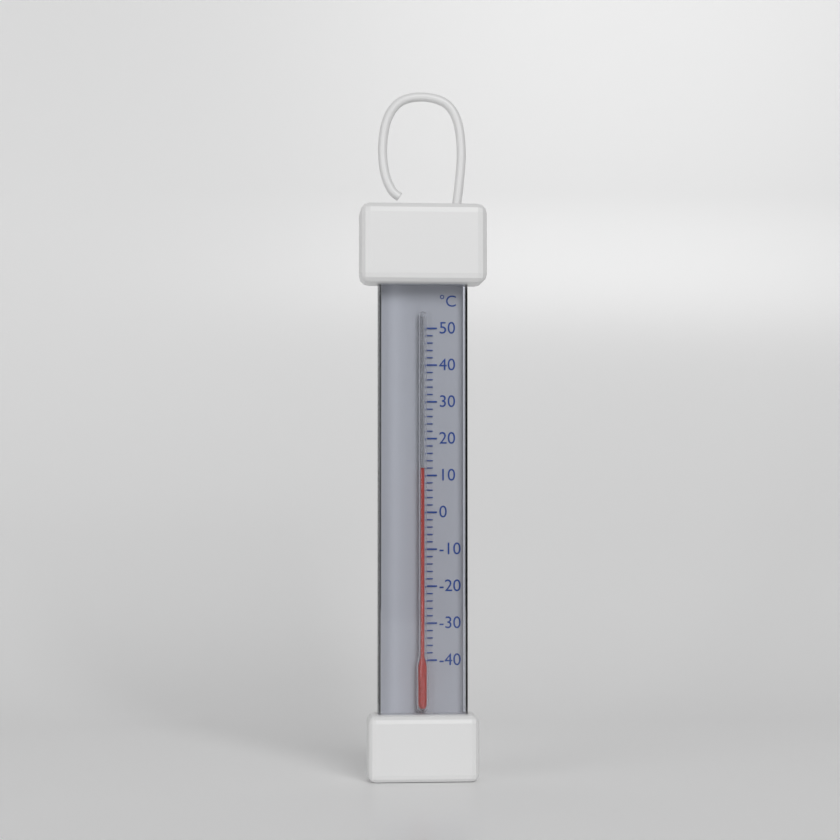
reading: 12 °C
